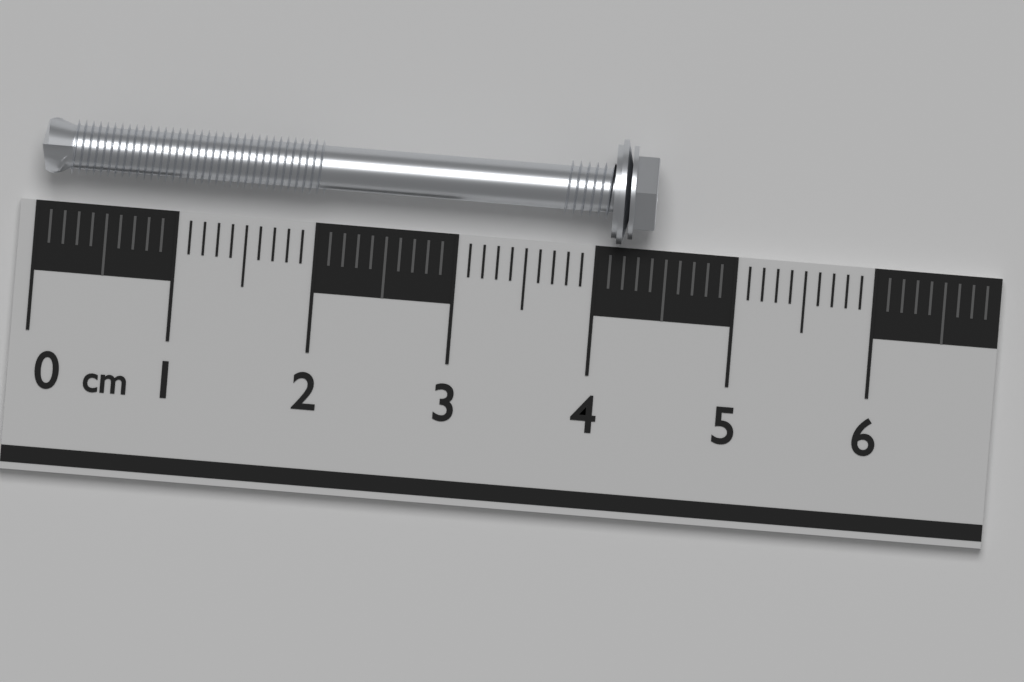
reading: 4.4 cm
